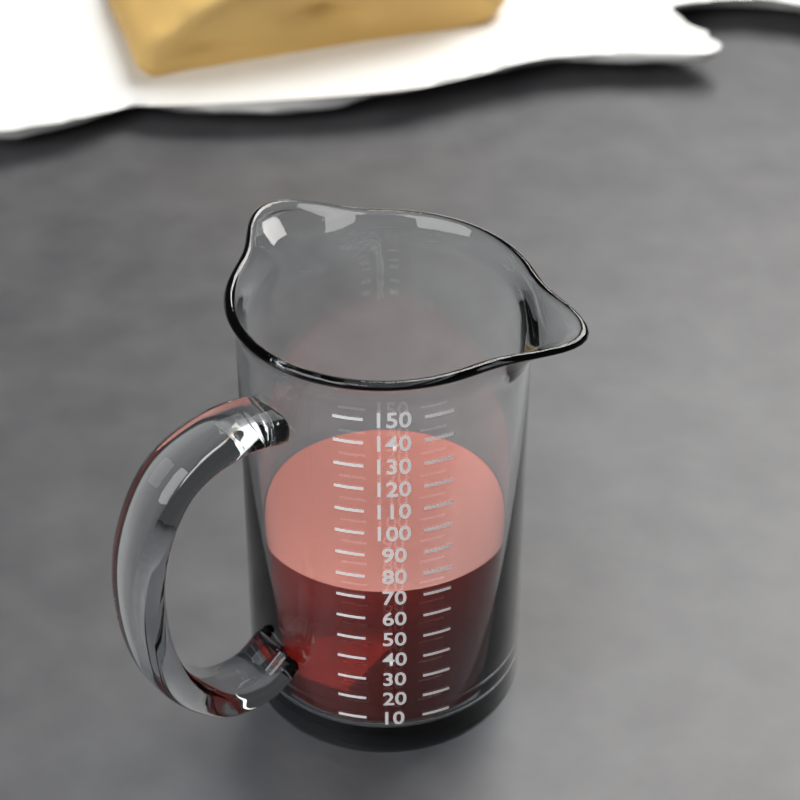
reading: 70 (no unit)
